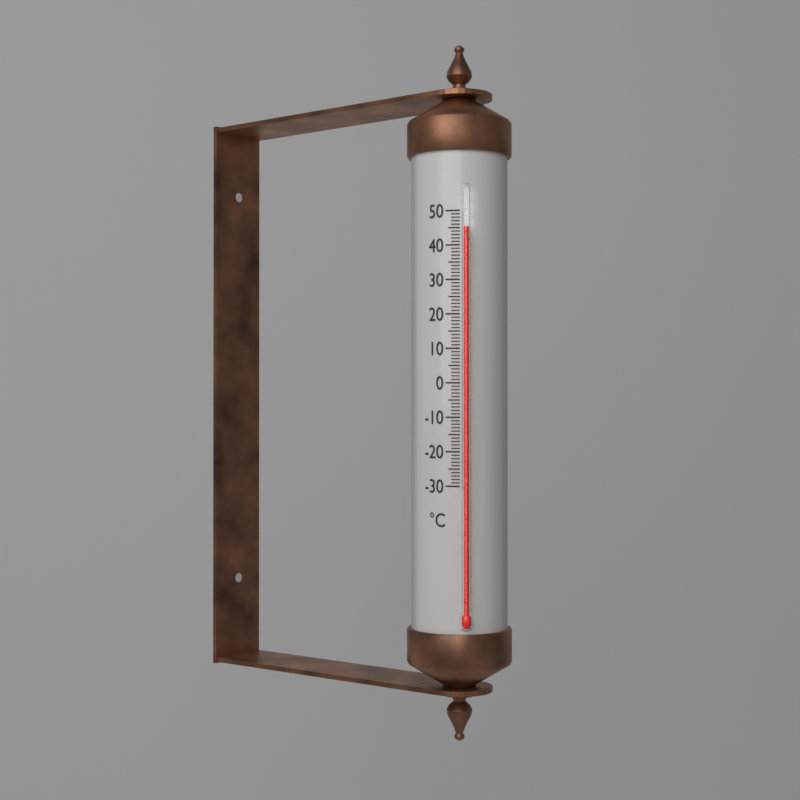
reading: 45 °C
